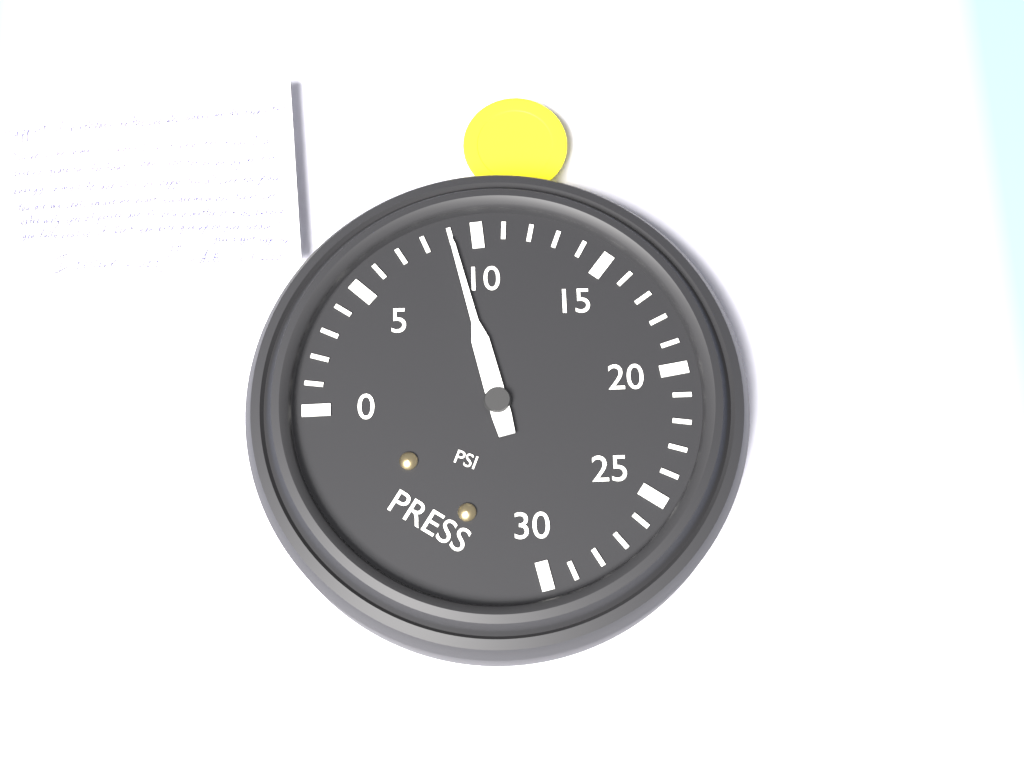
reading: 9 psi
